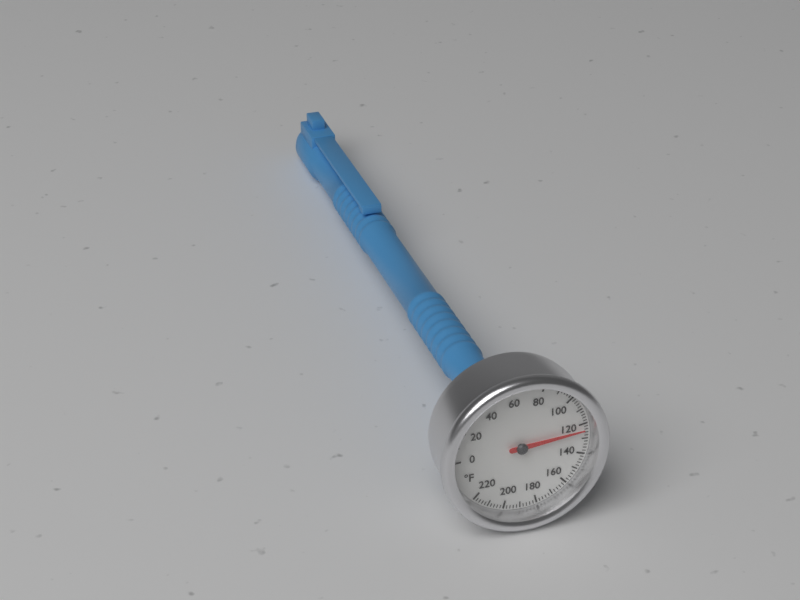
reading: 124 °F
